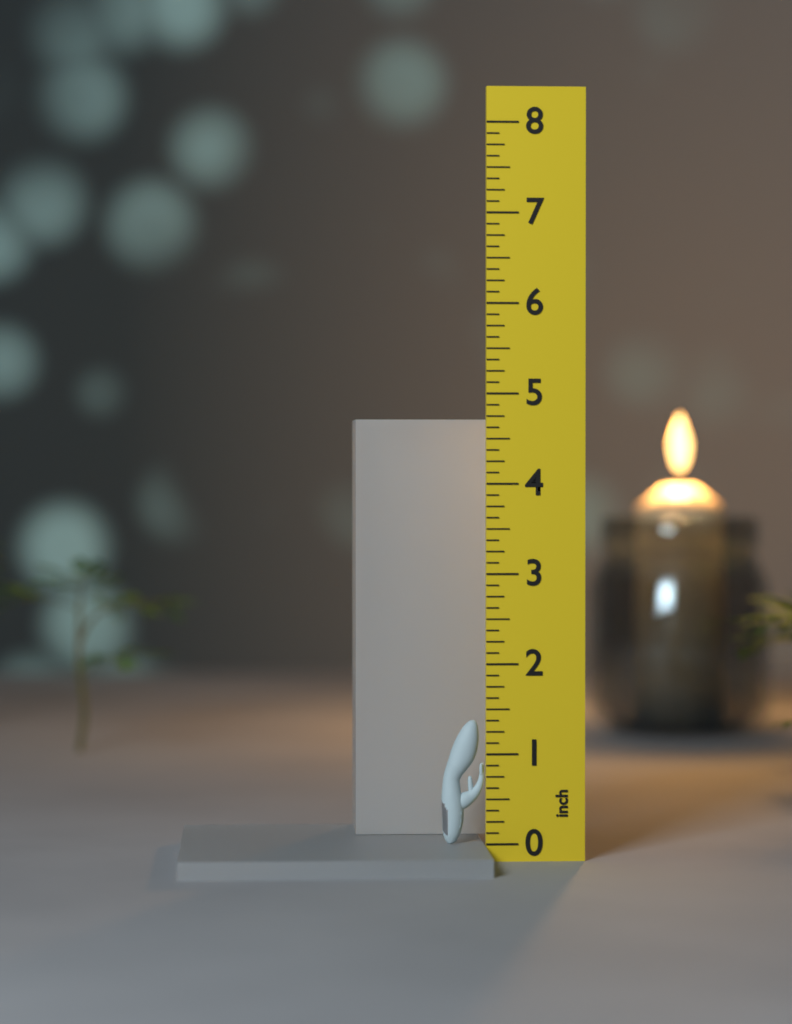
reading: 1.375 inch
